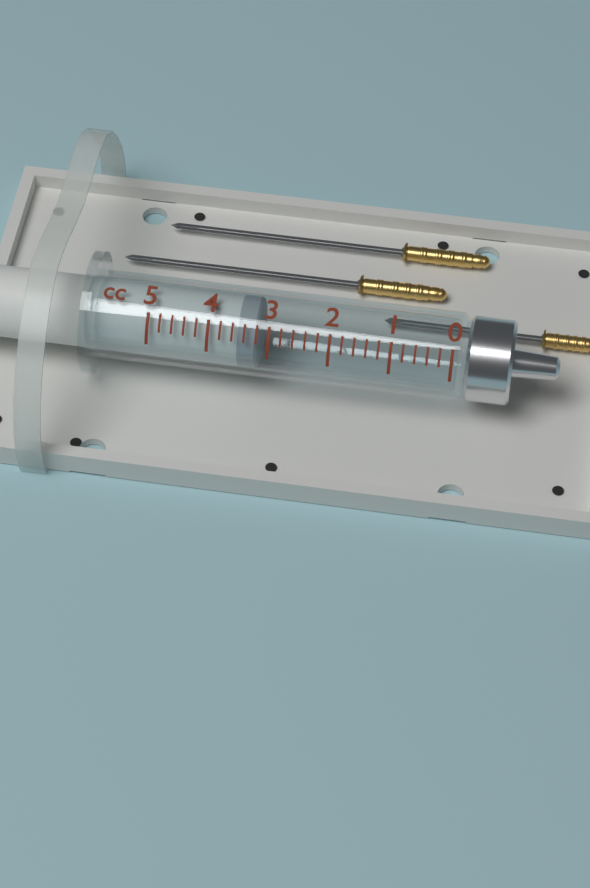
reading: 3.2 cc
